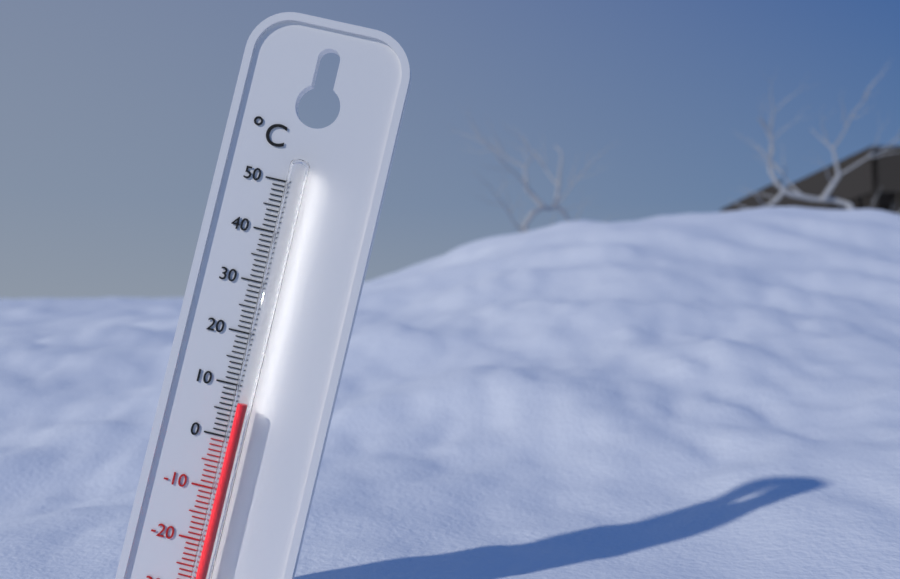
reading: 7 °C
